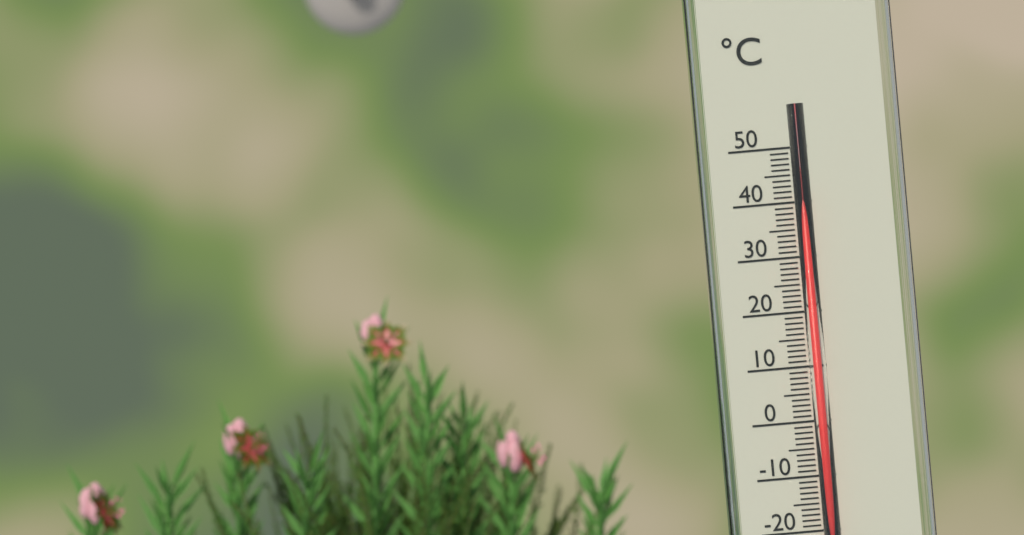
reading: 41 °C
